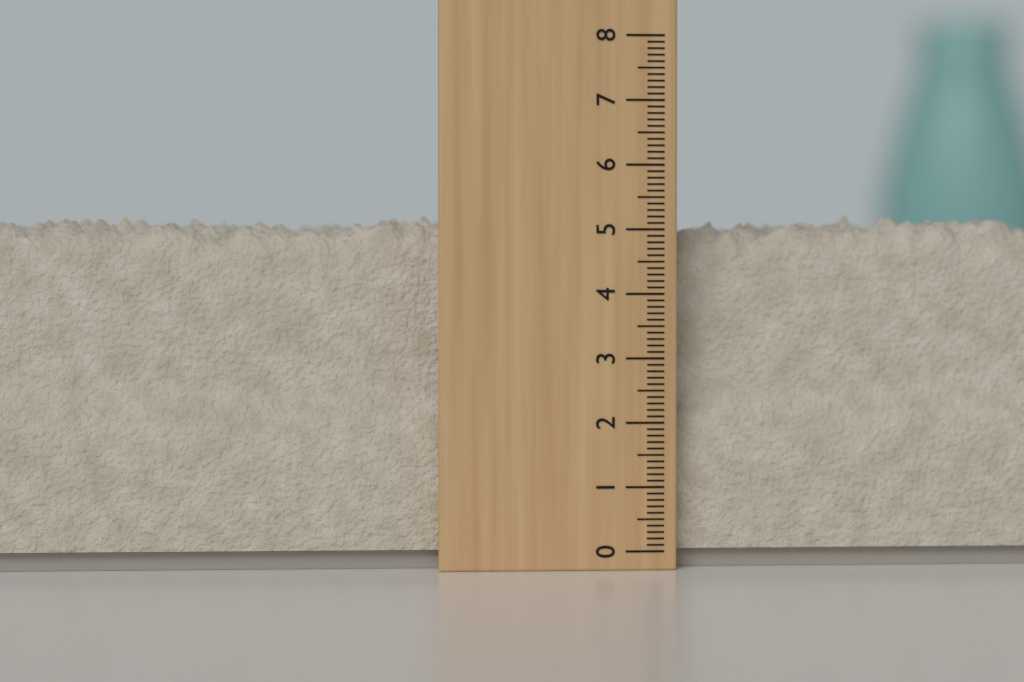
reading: 5.3 (no unit)
